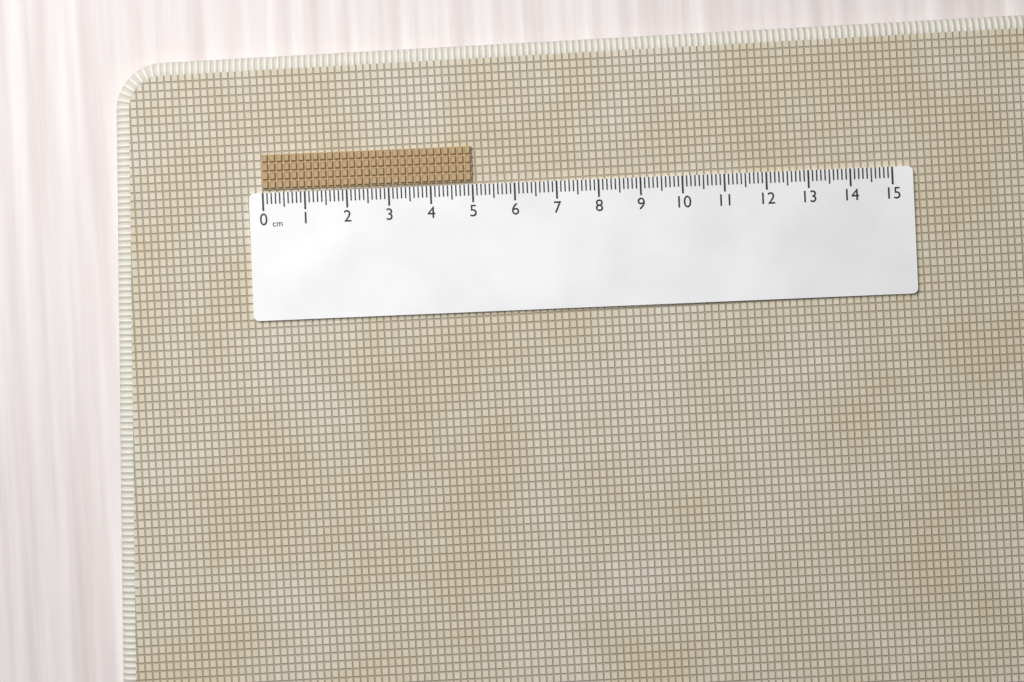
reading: 5.0 cm
